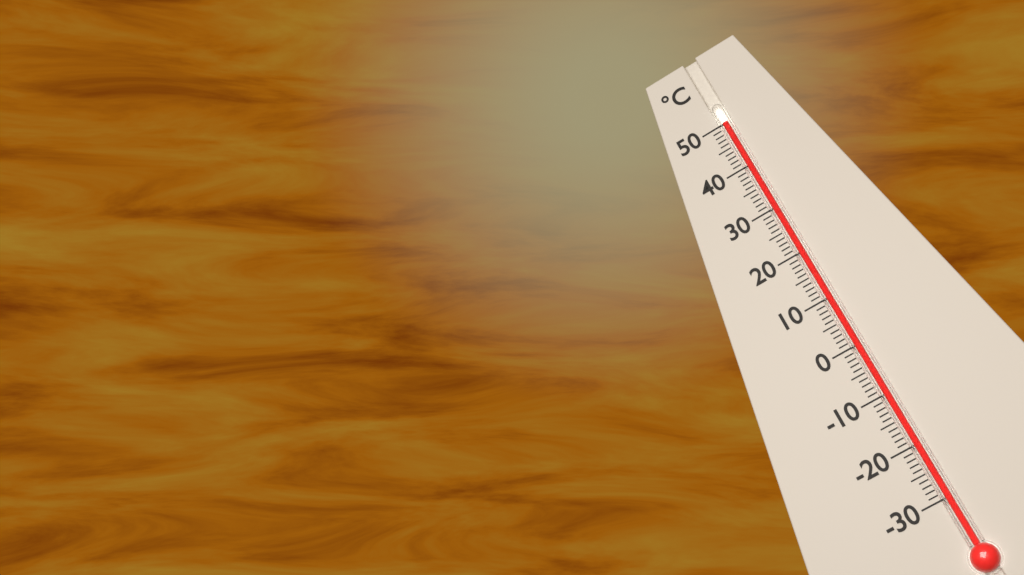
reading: 50 °C
